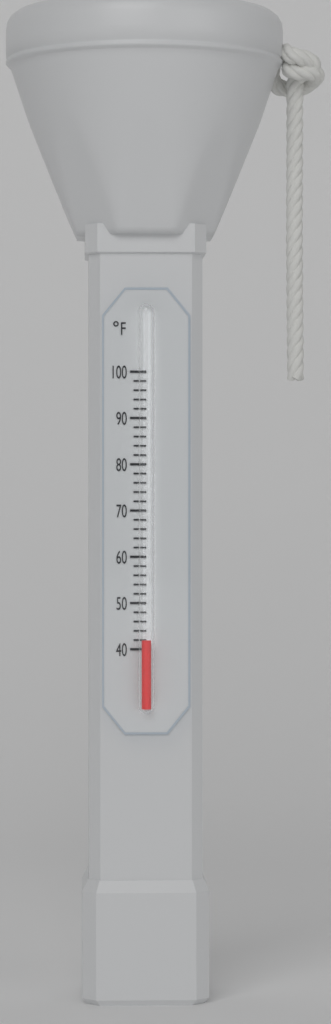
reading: 42 °F
